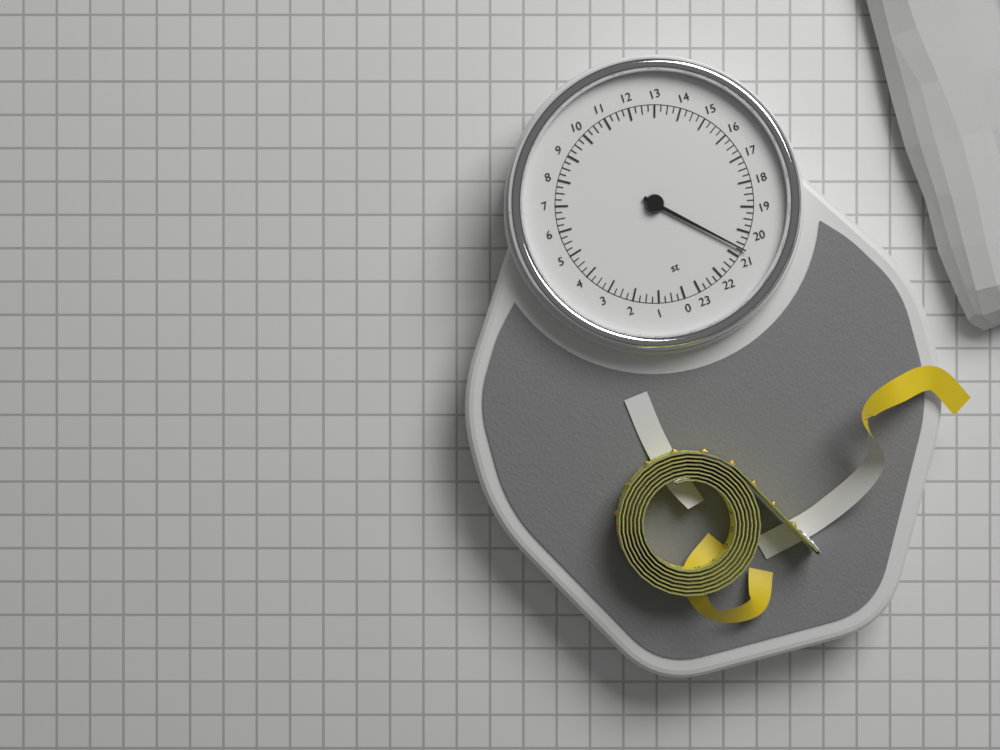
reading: 20.70 st
